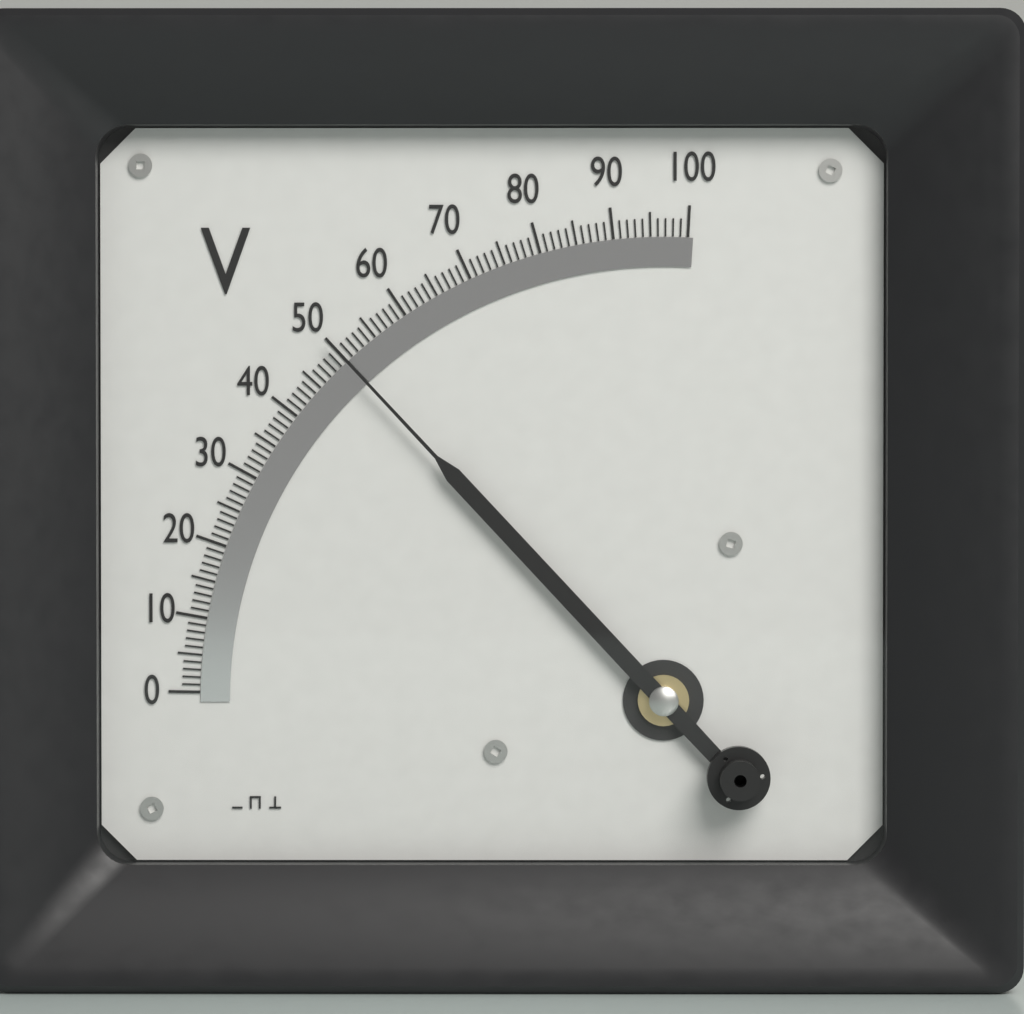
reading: 50 V
